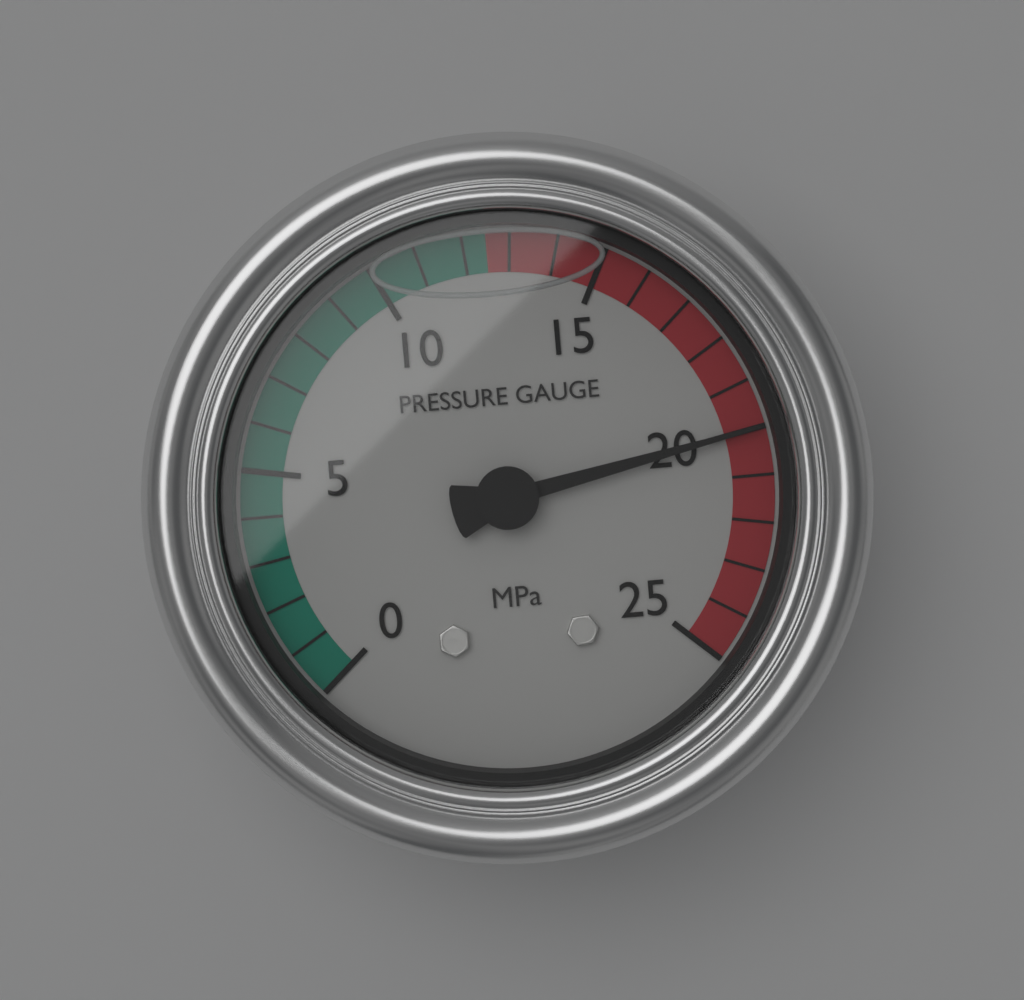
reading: 20 MPa
